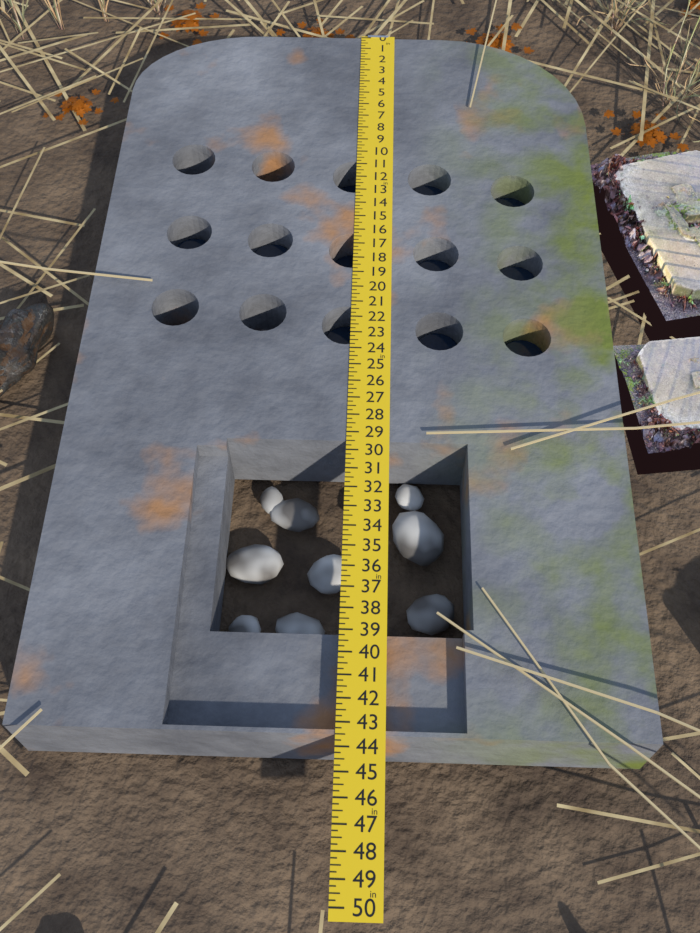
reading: 43.50 in
